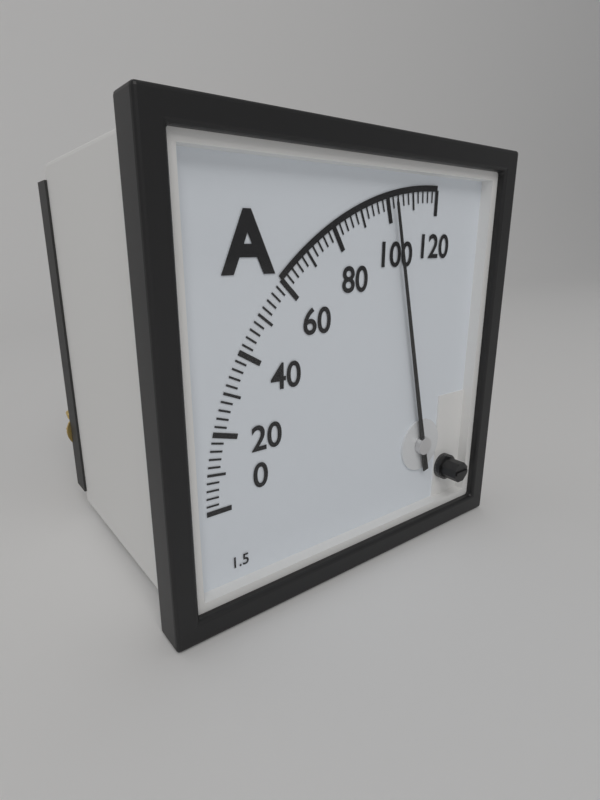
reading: 102 A
